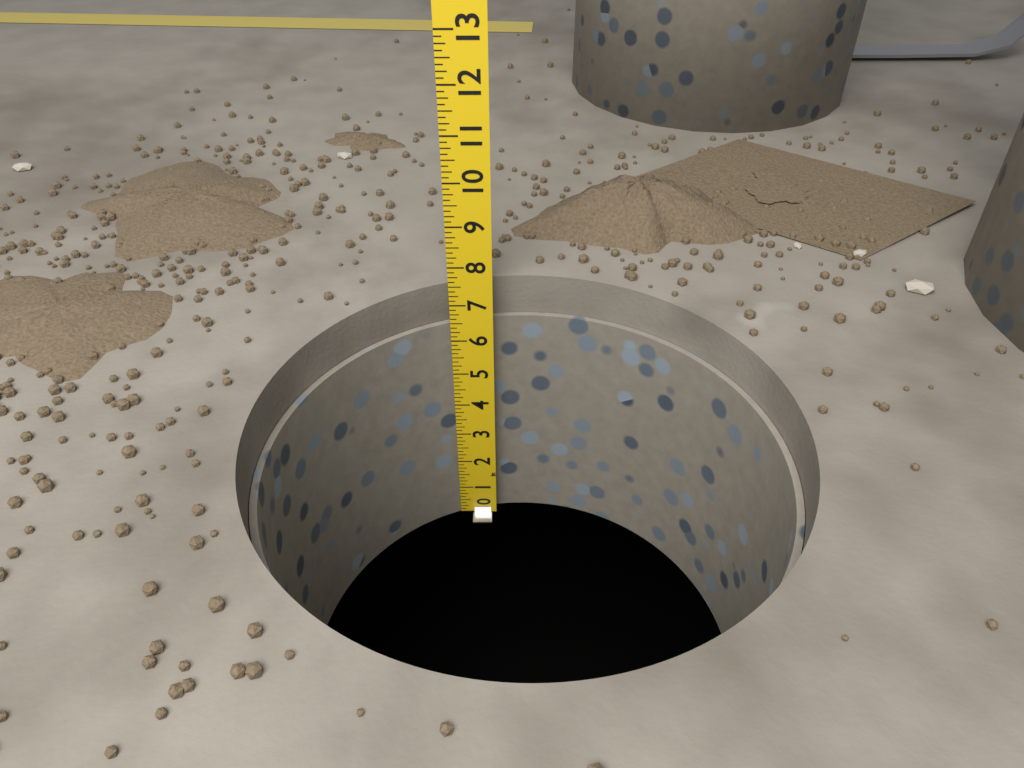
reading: 6.500 in
